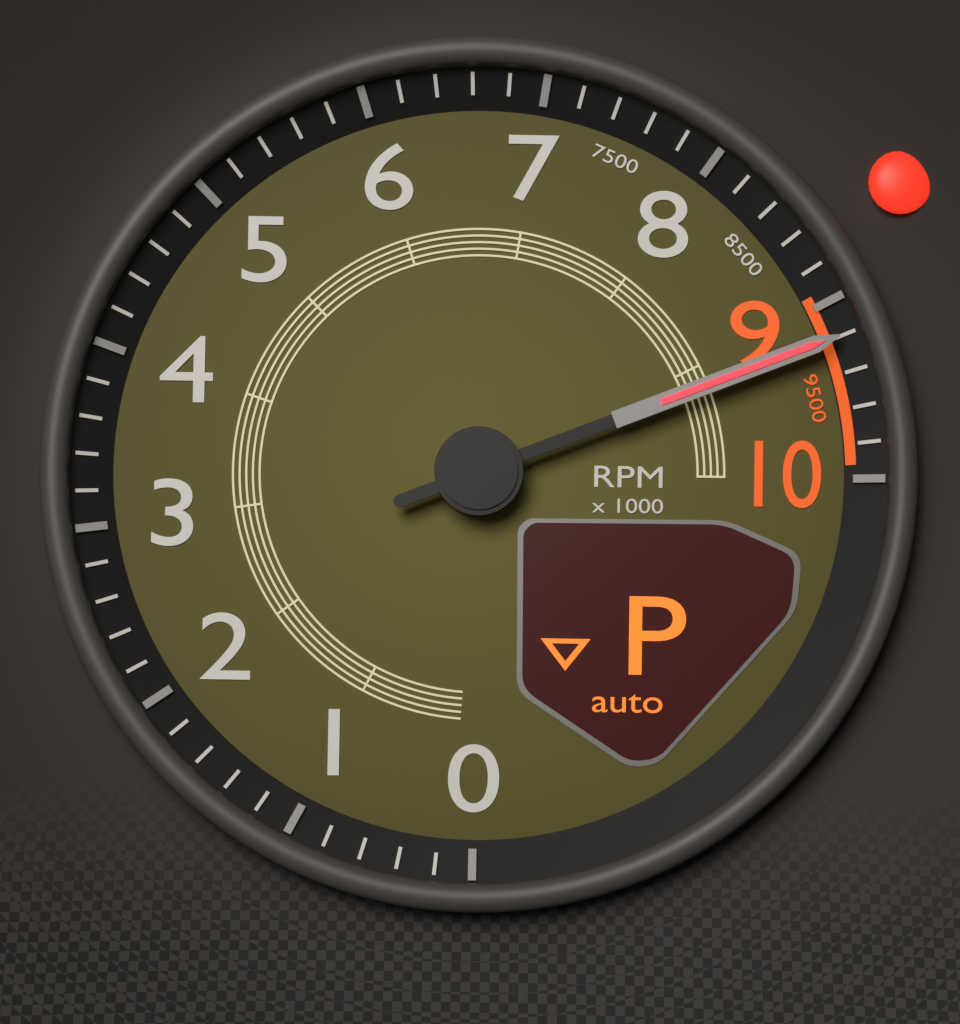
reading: 9200 RPM
